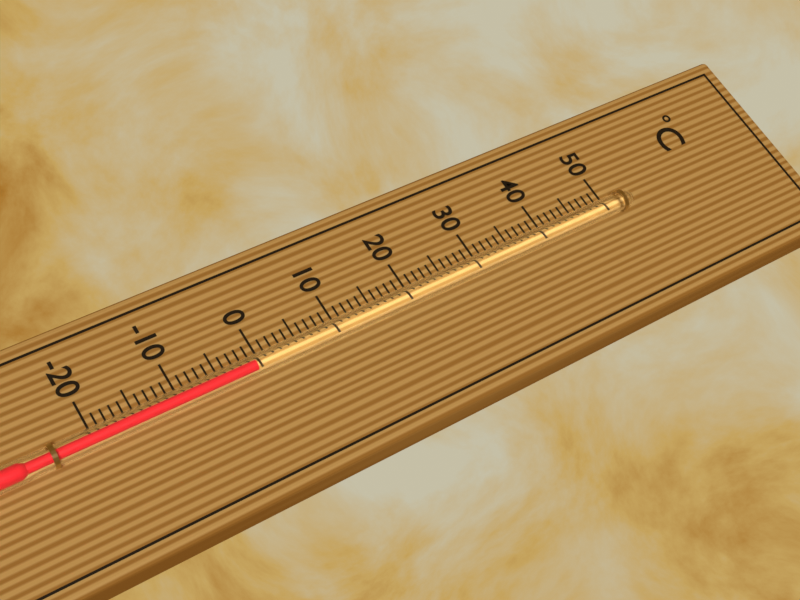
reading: -1 °C
